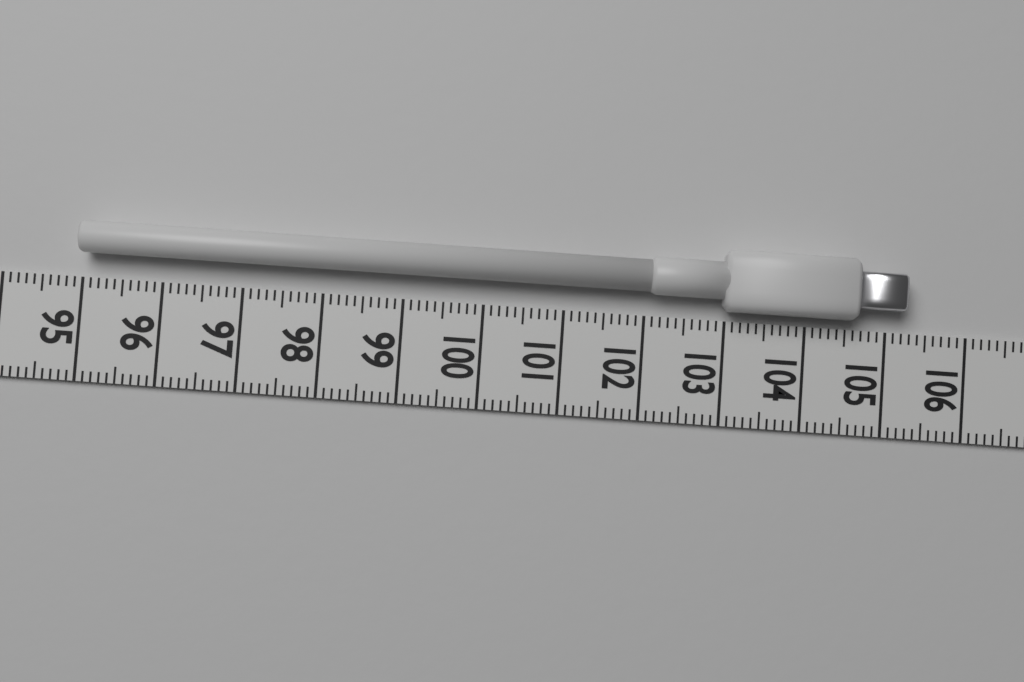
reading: 105.2 (no unit)
